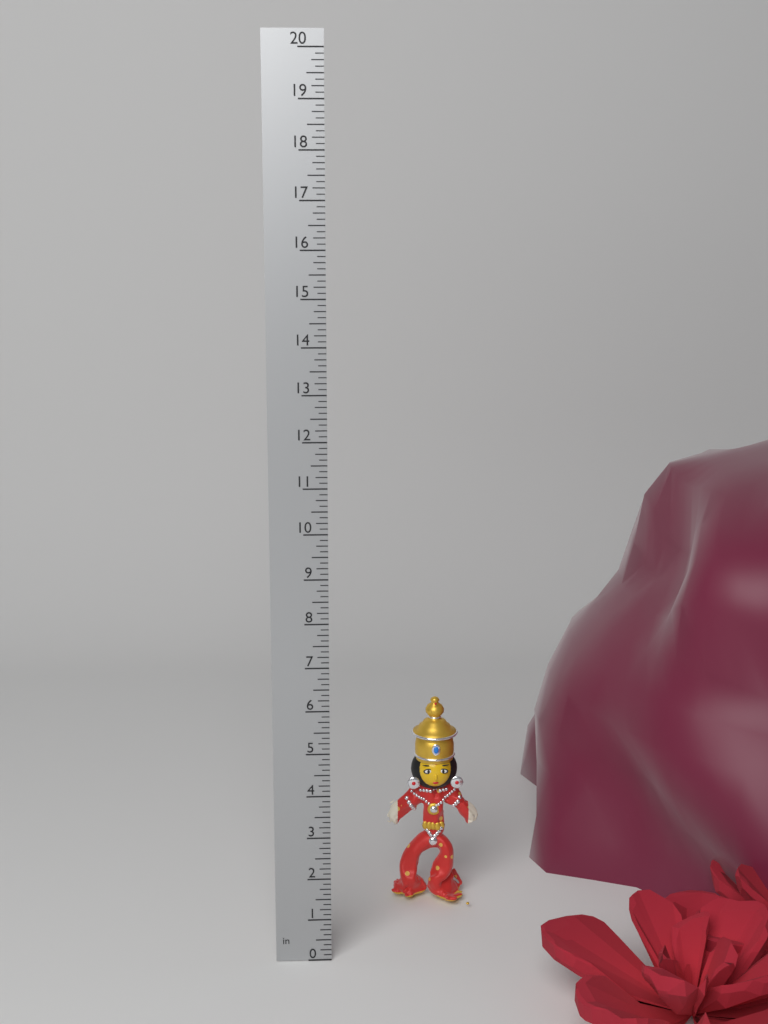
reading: 5.250 in
